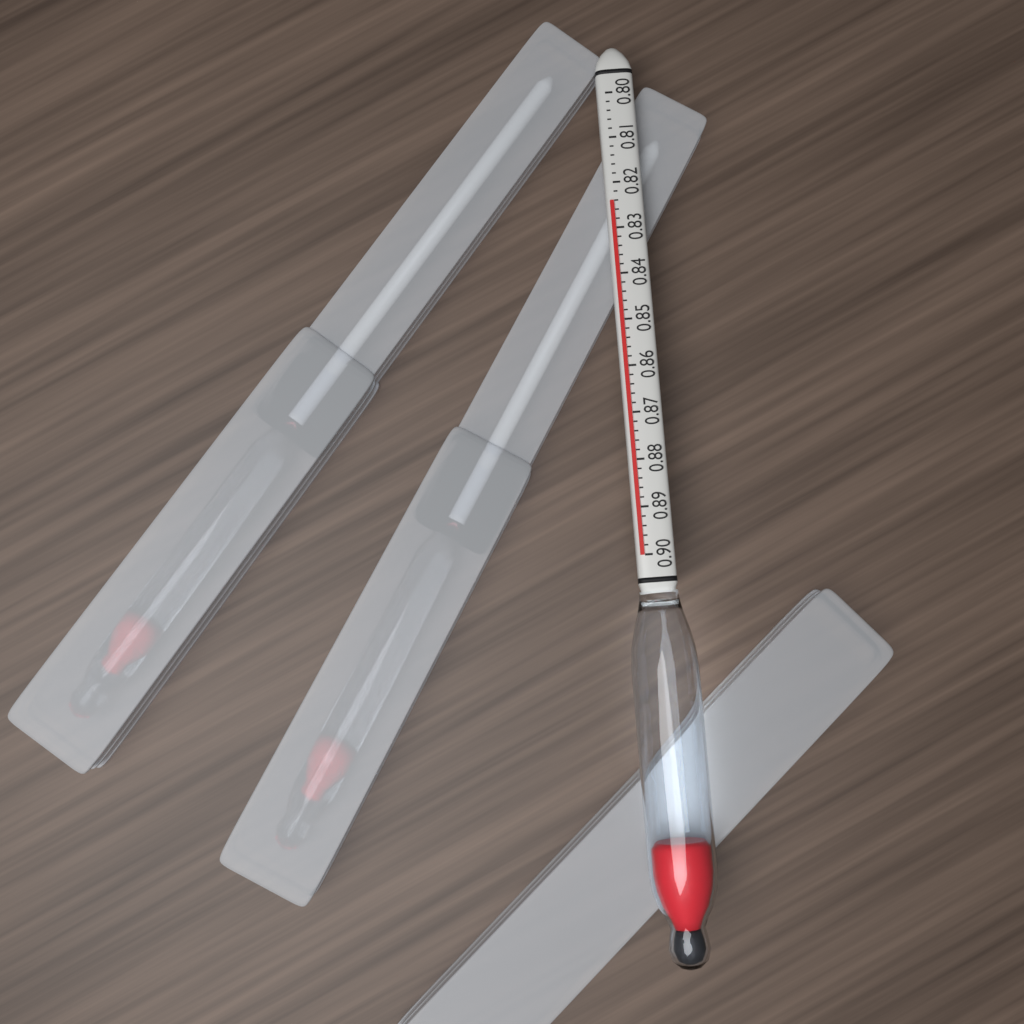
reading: 0.824 (no unit)
